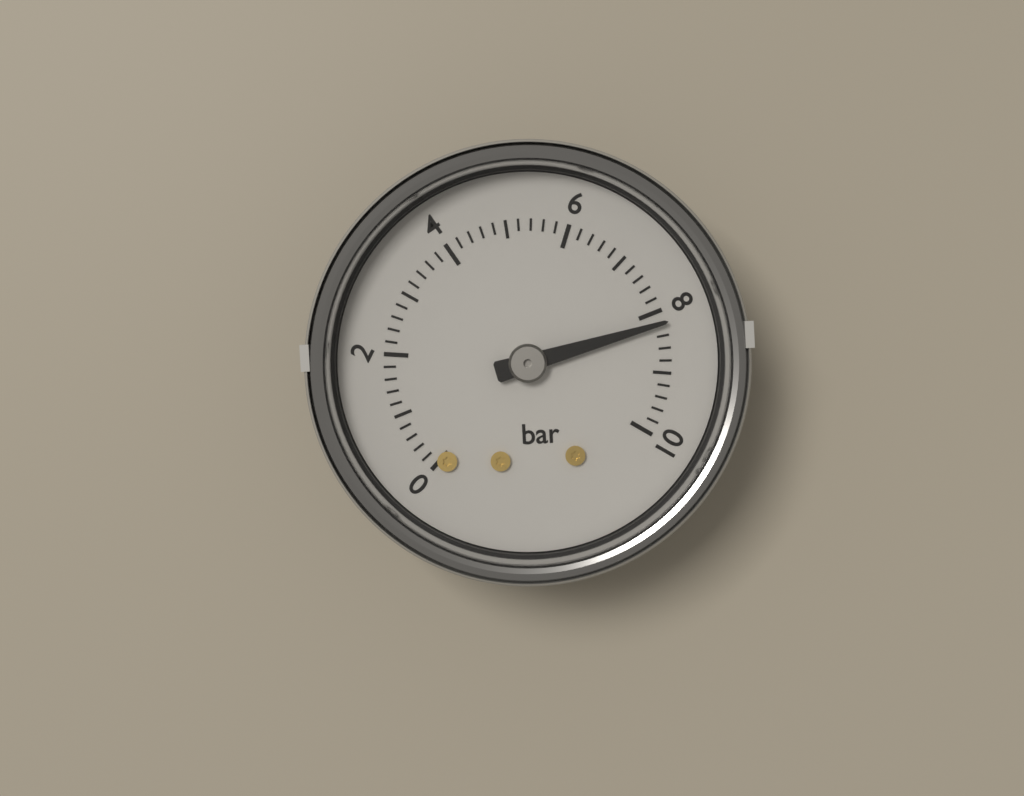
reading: 8.2 bar
